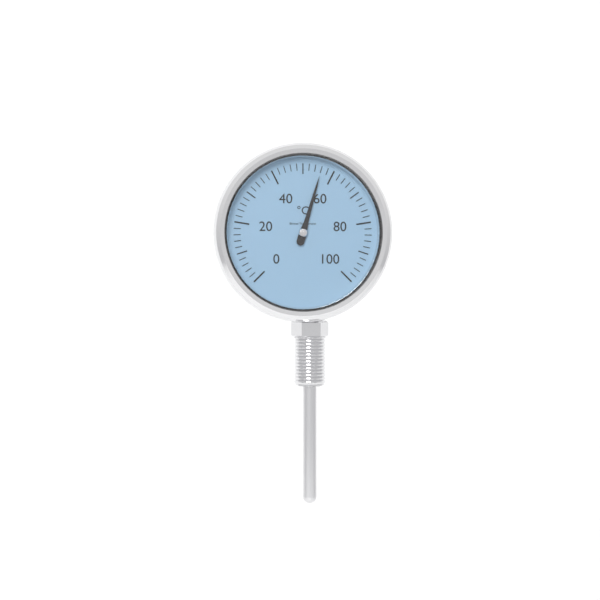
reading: 56 °C
